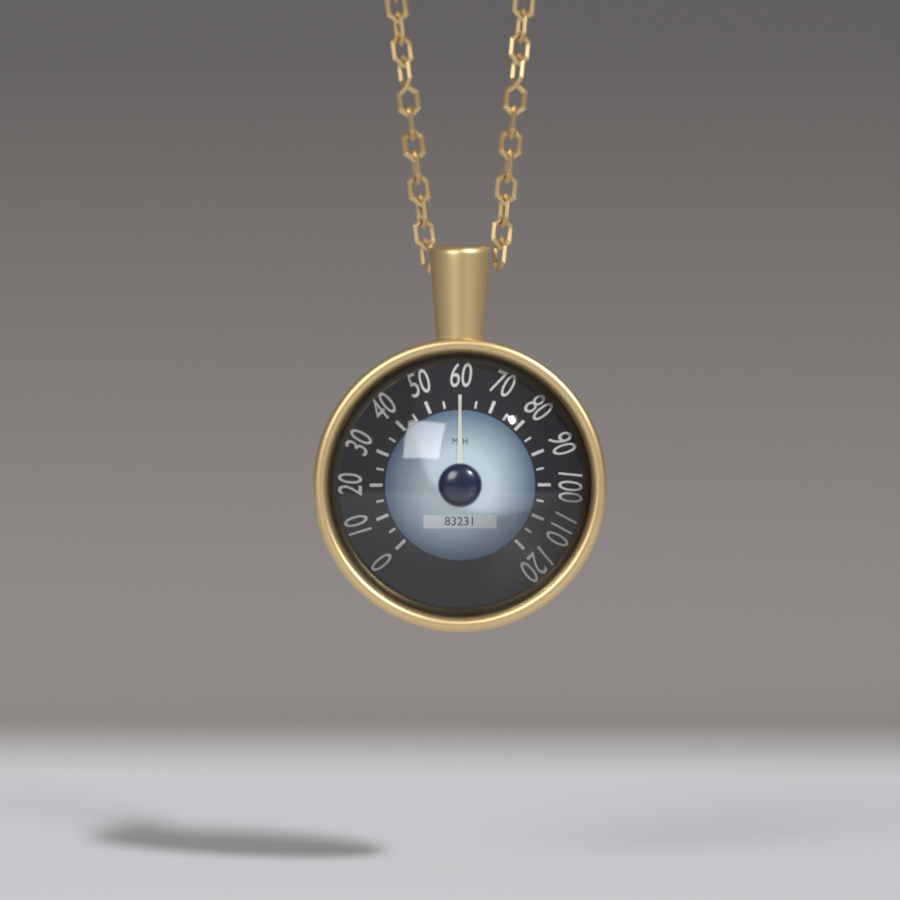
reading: 60 mph
